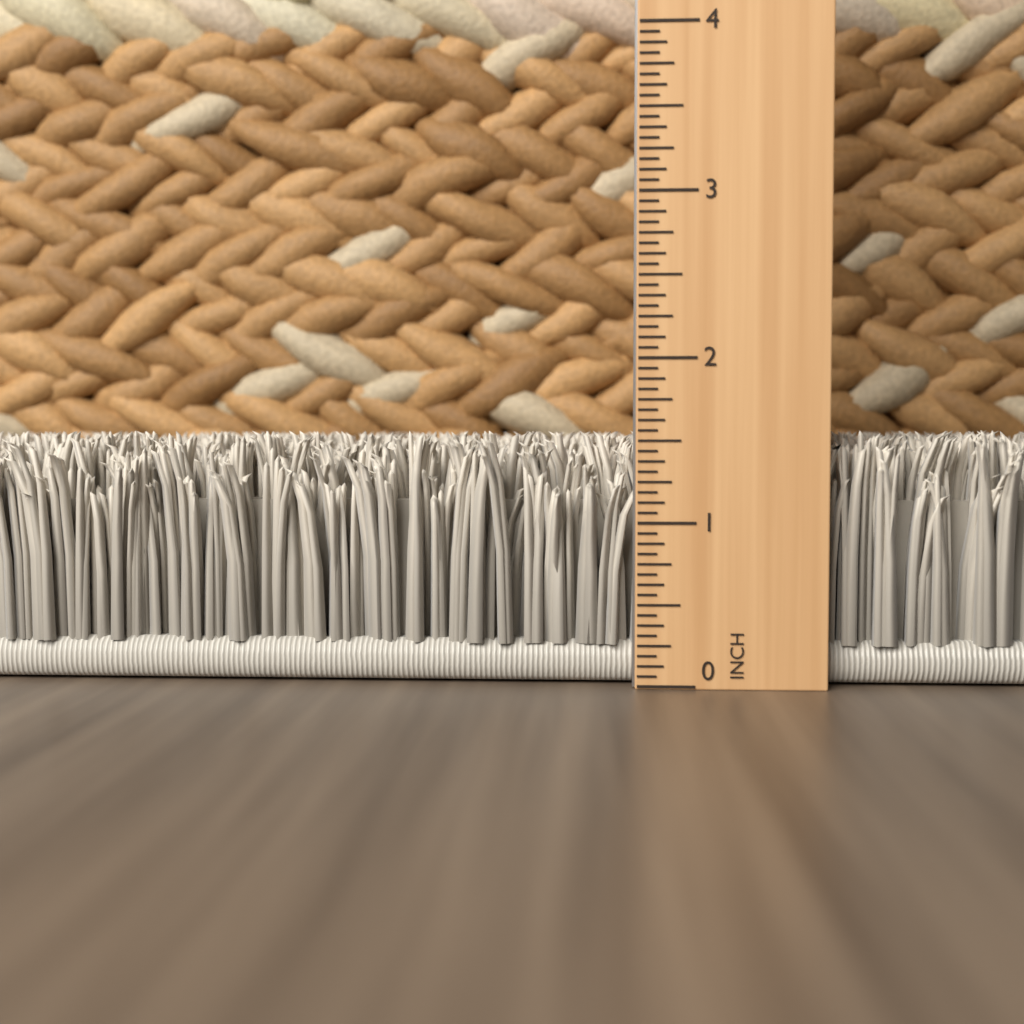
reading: 1.5625 in
